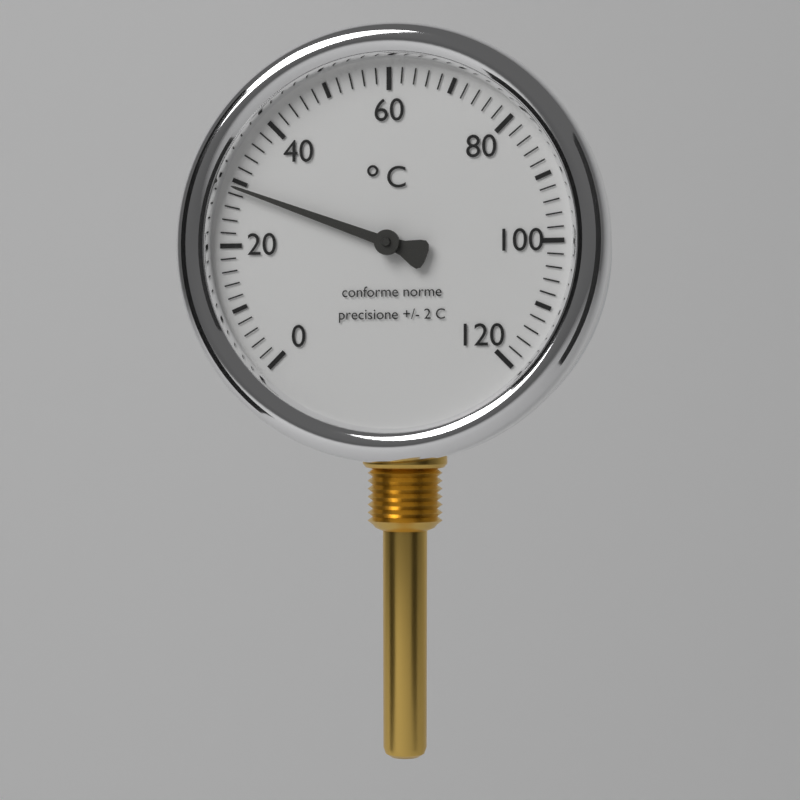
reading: 29 °C
